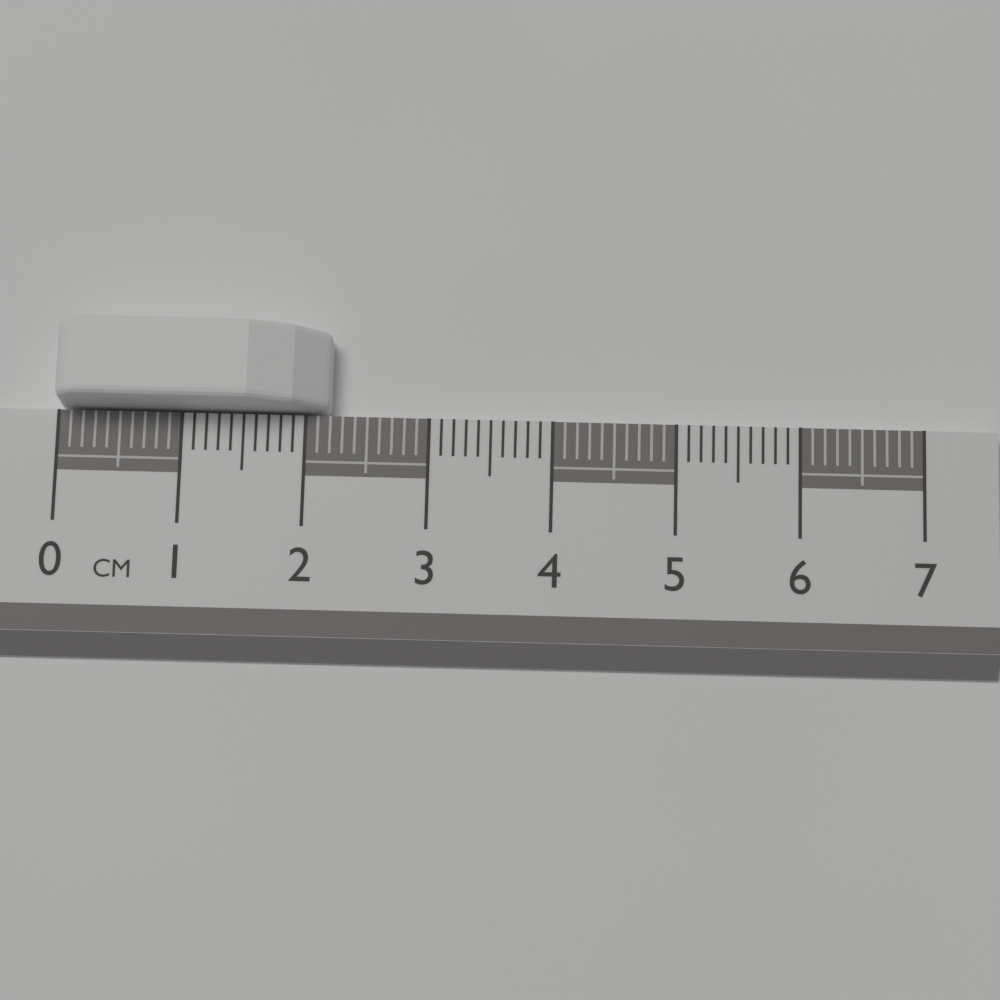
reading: 2.2 cm
